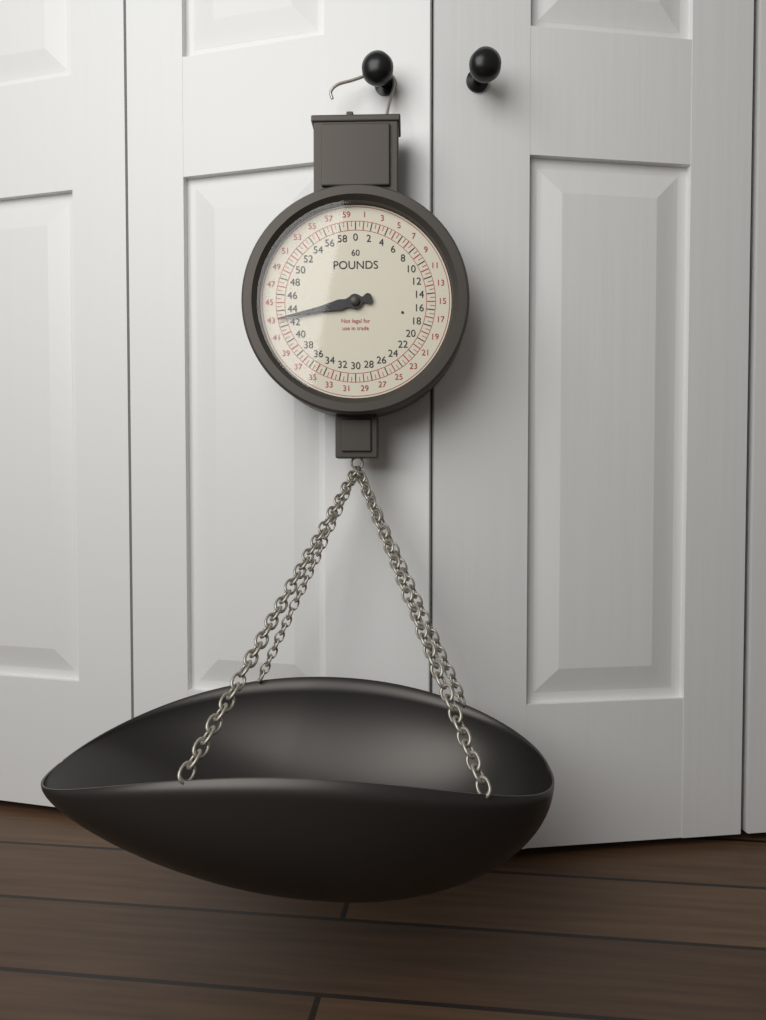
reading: 43.0 lb
